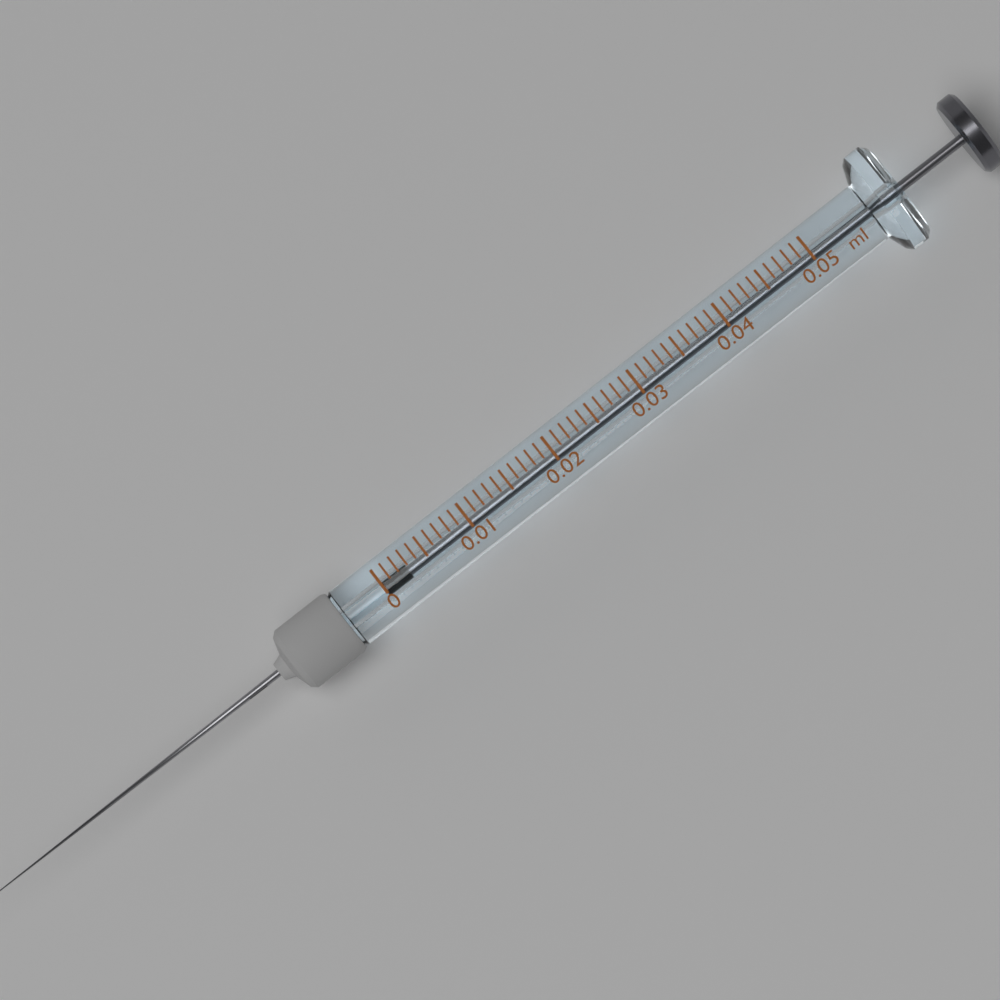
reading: 0.000 ml
